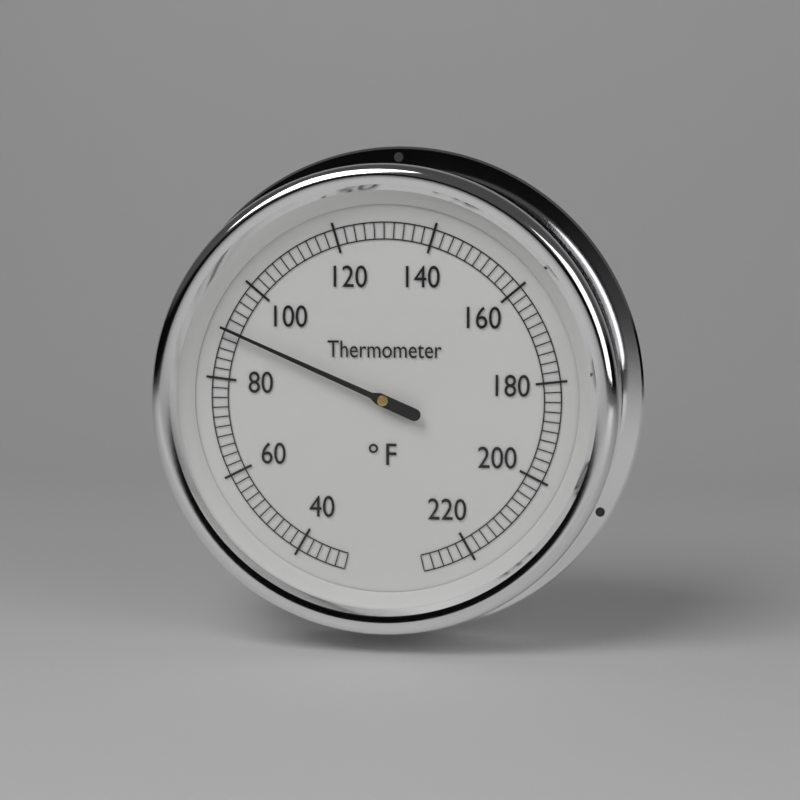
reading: 90 °F
